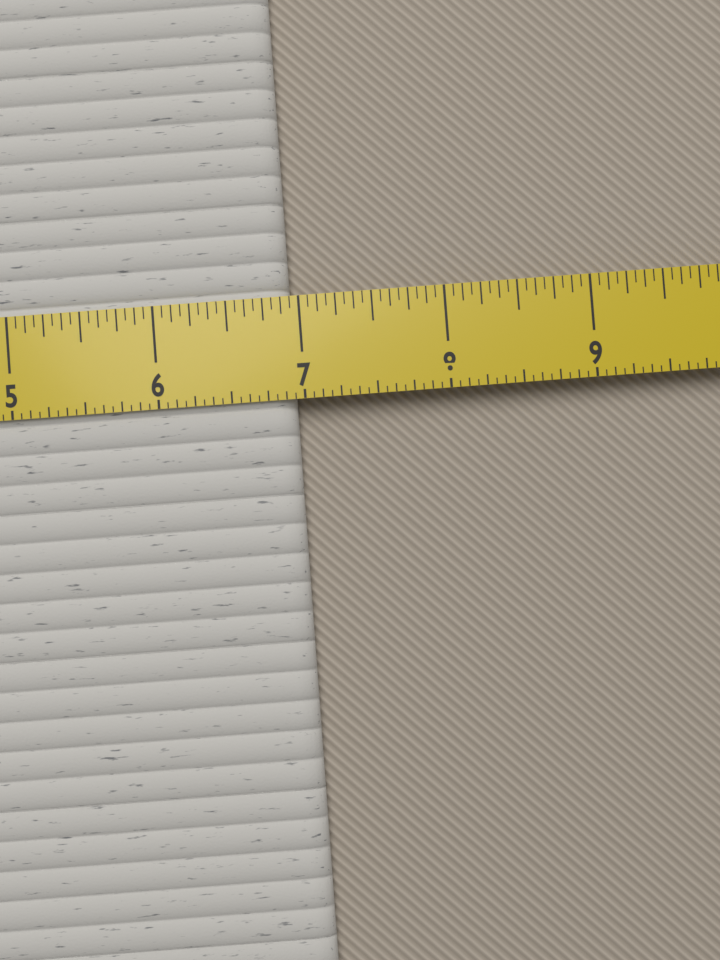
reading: 6.9375 in
